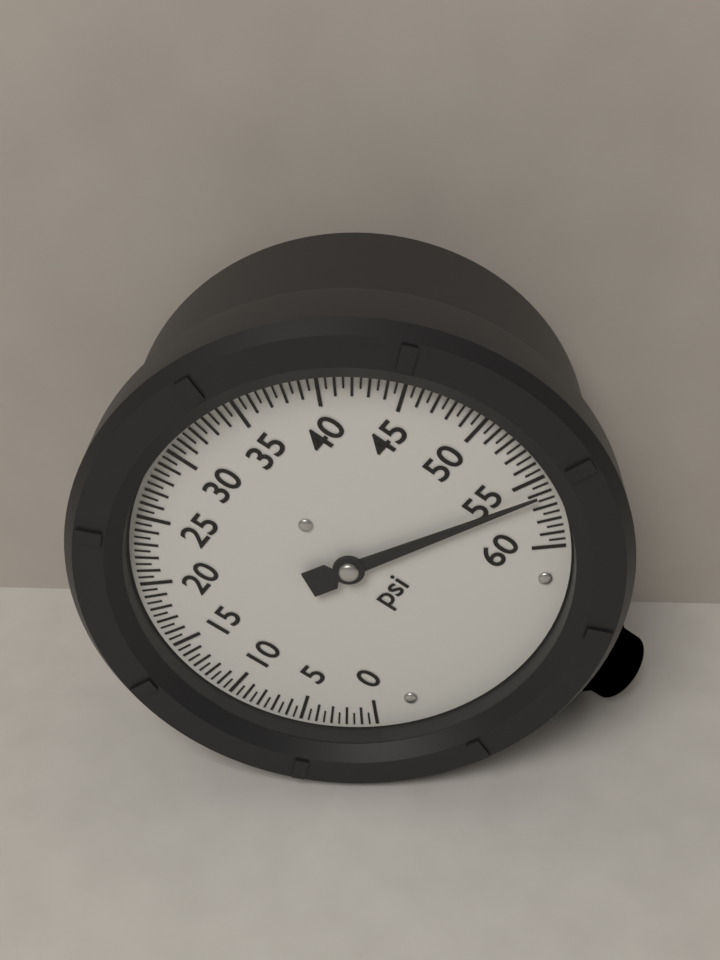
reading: 56.0 psi
